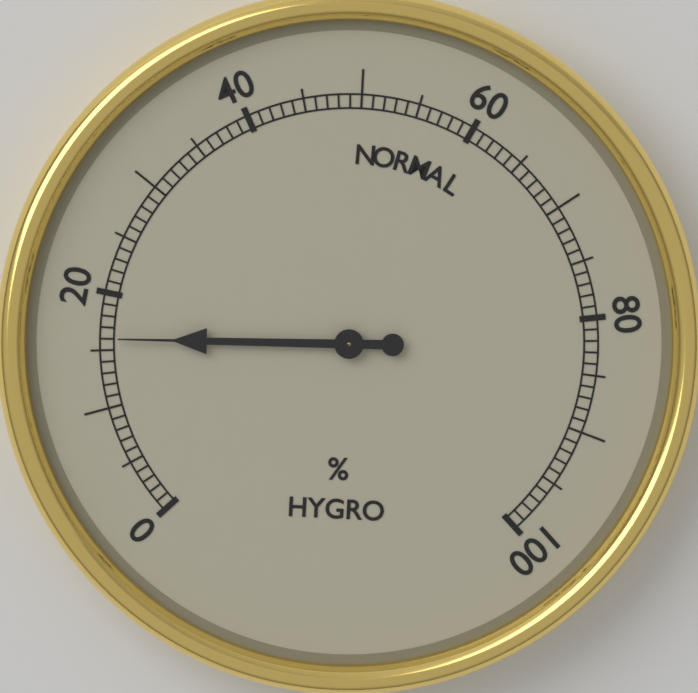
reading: 16 %
